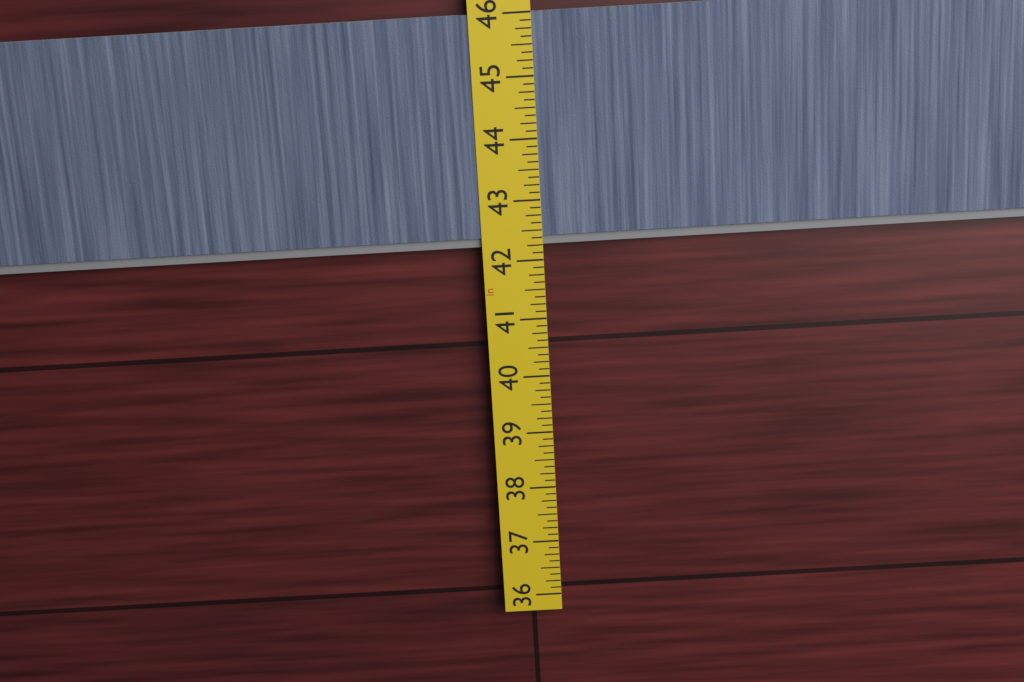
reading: 42.250 in
